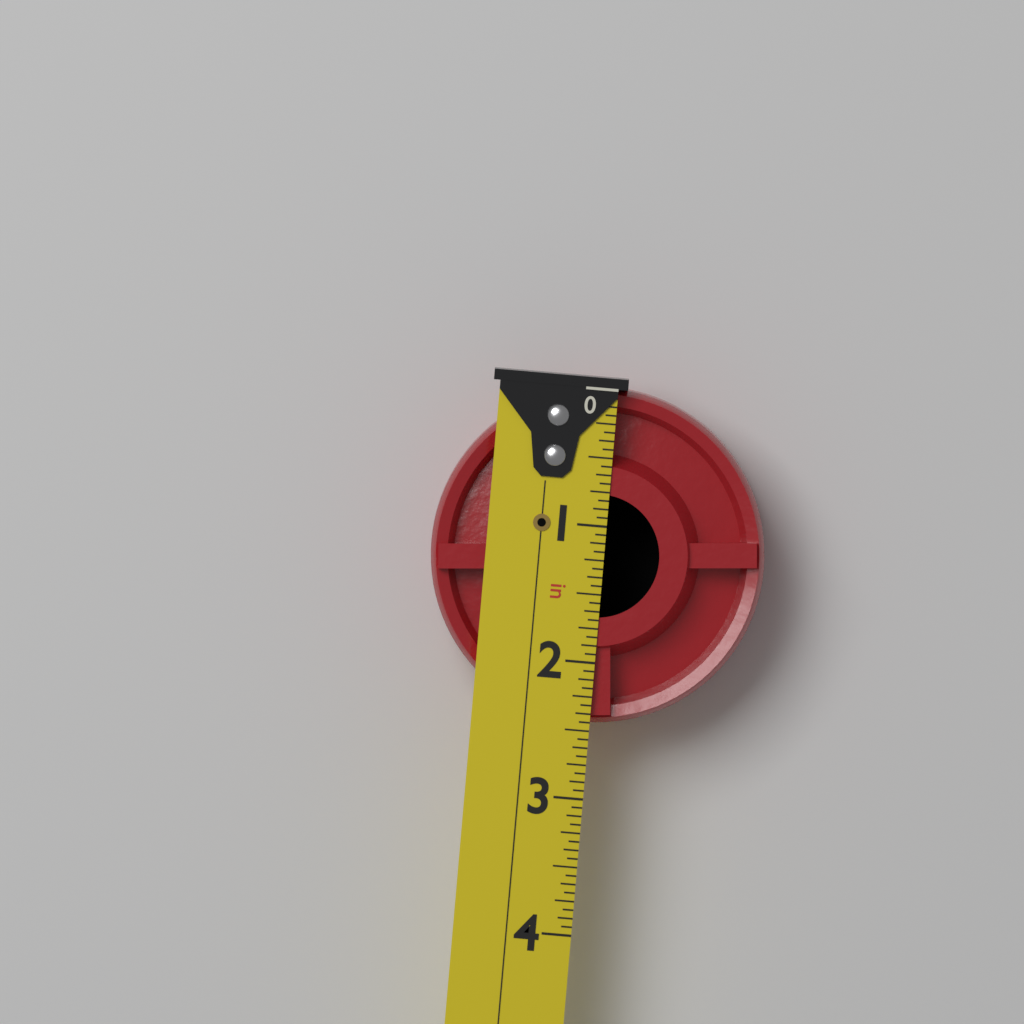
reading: 2.4375 in
